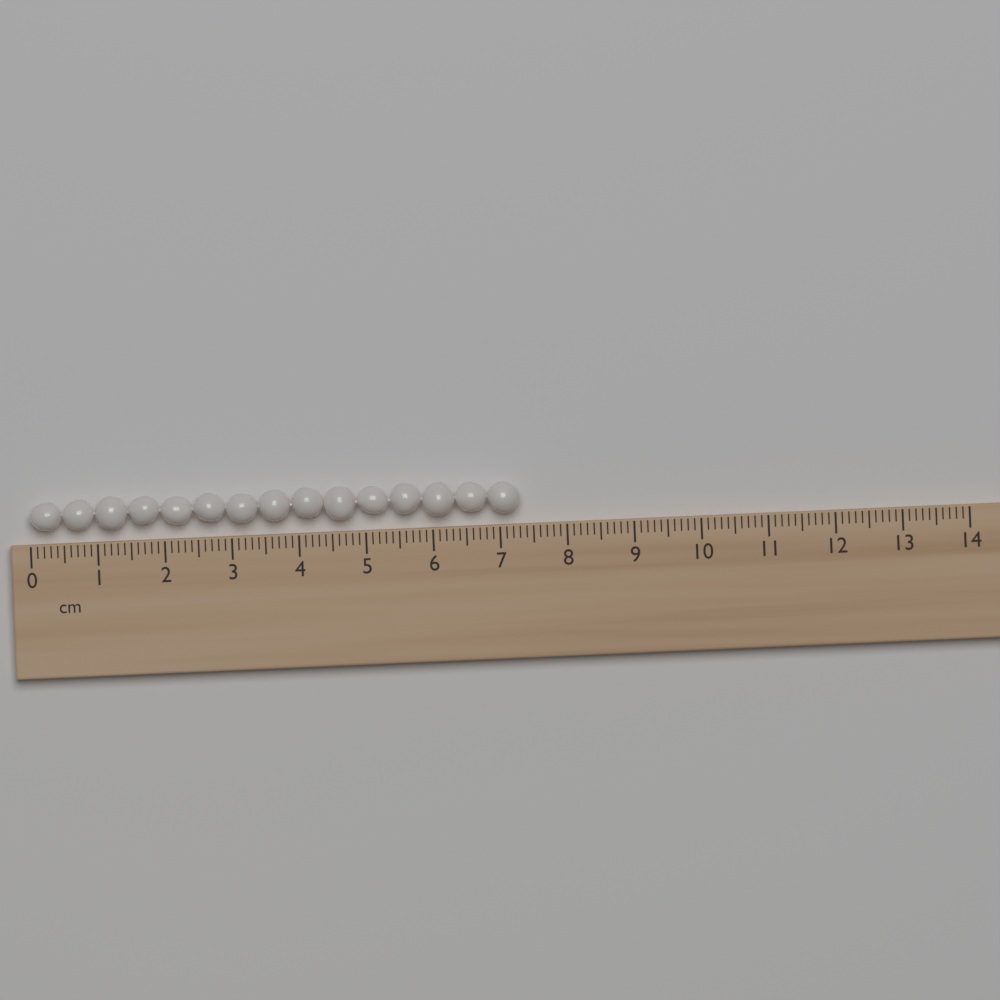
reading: 7.3 cm
